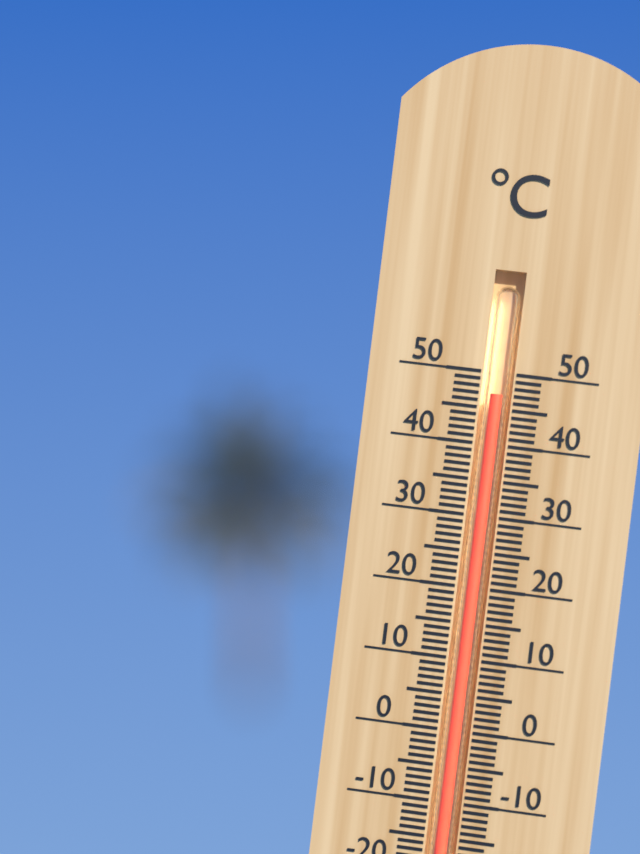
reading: 47 °C
